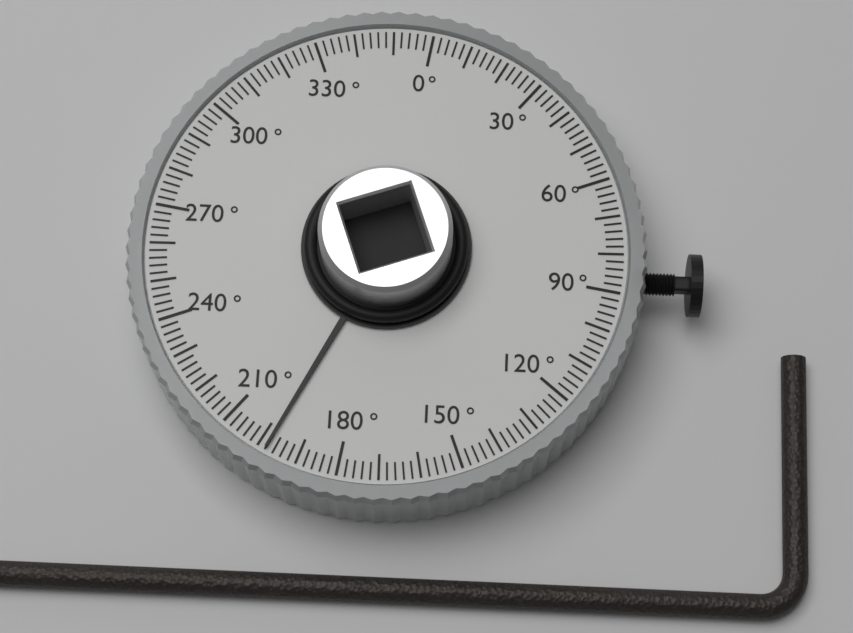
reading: 198 °
